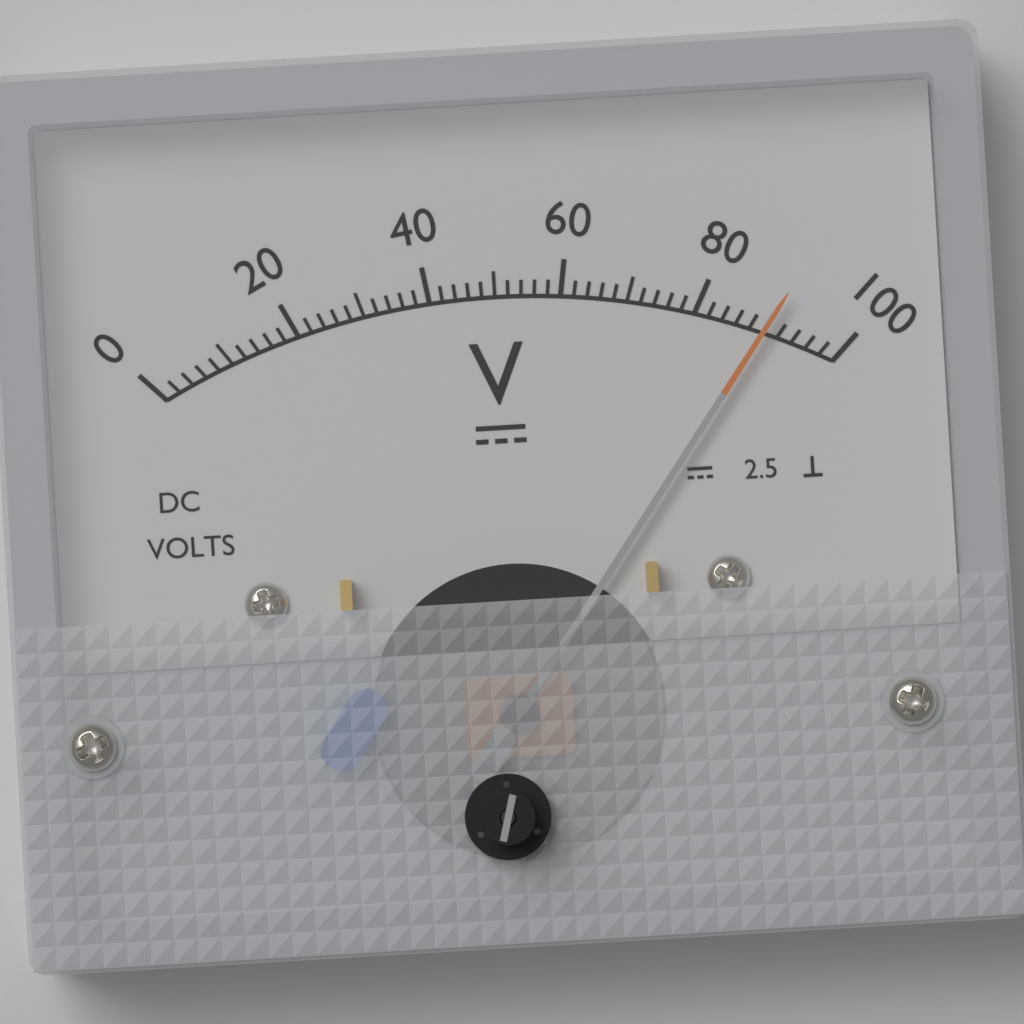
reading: 90 V
